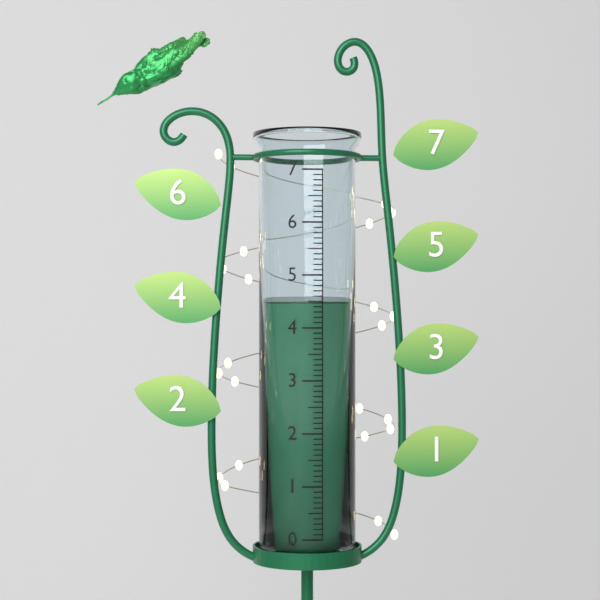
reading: 4.5 (no unit)
